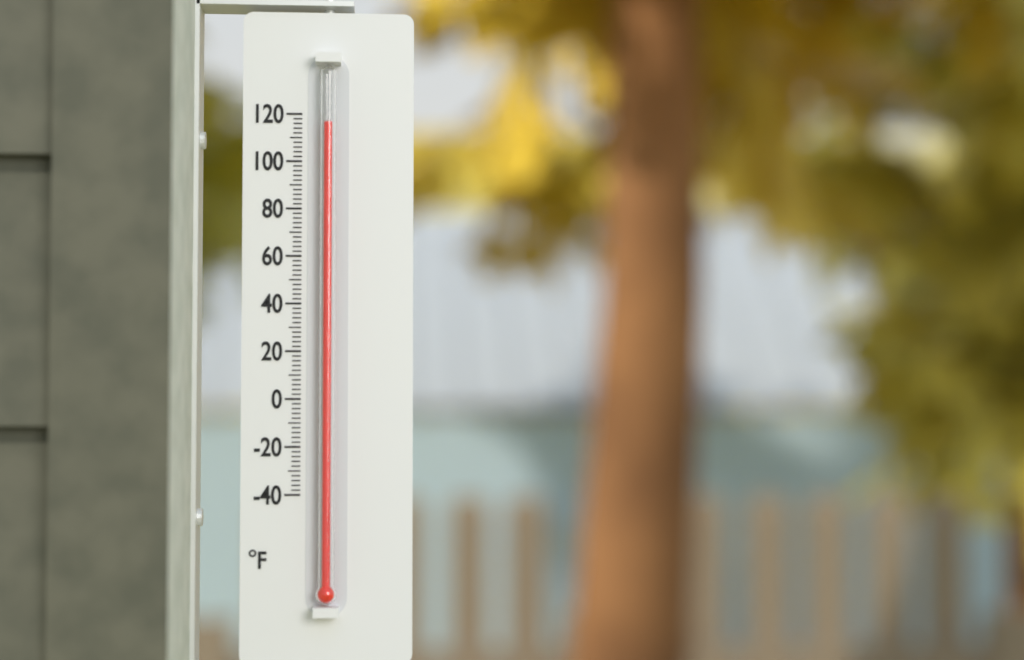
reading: 116 °F
